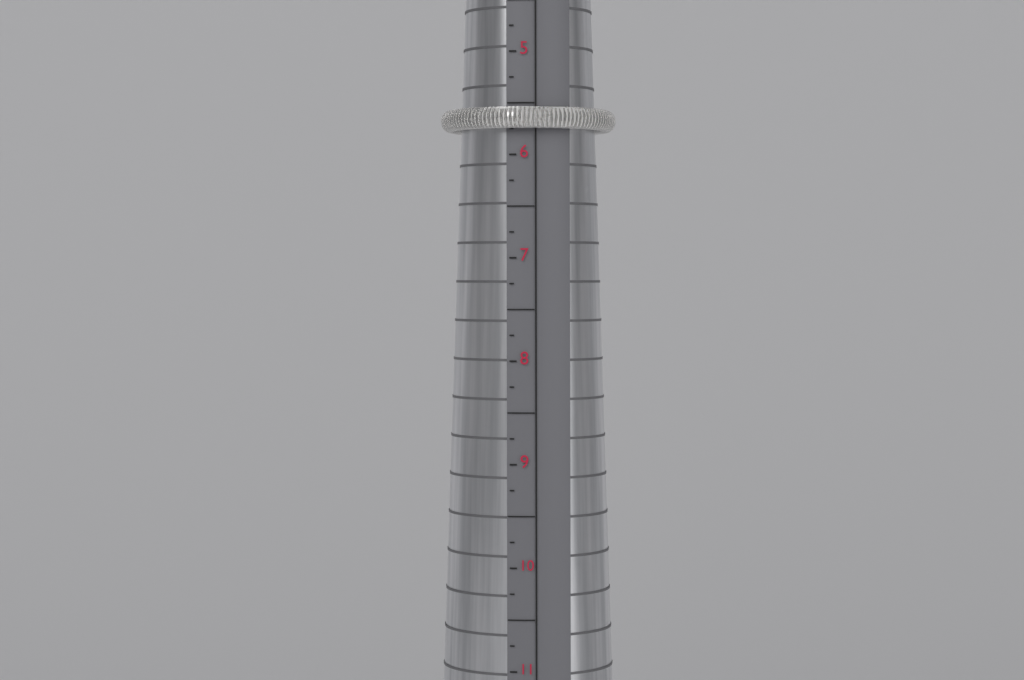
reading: 5.75 (no unit)
